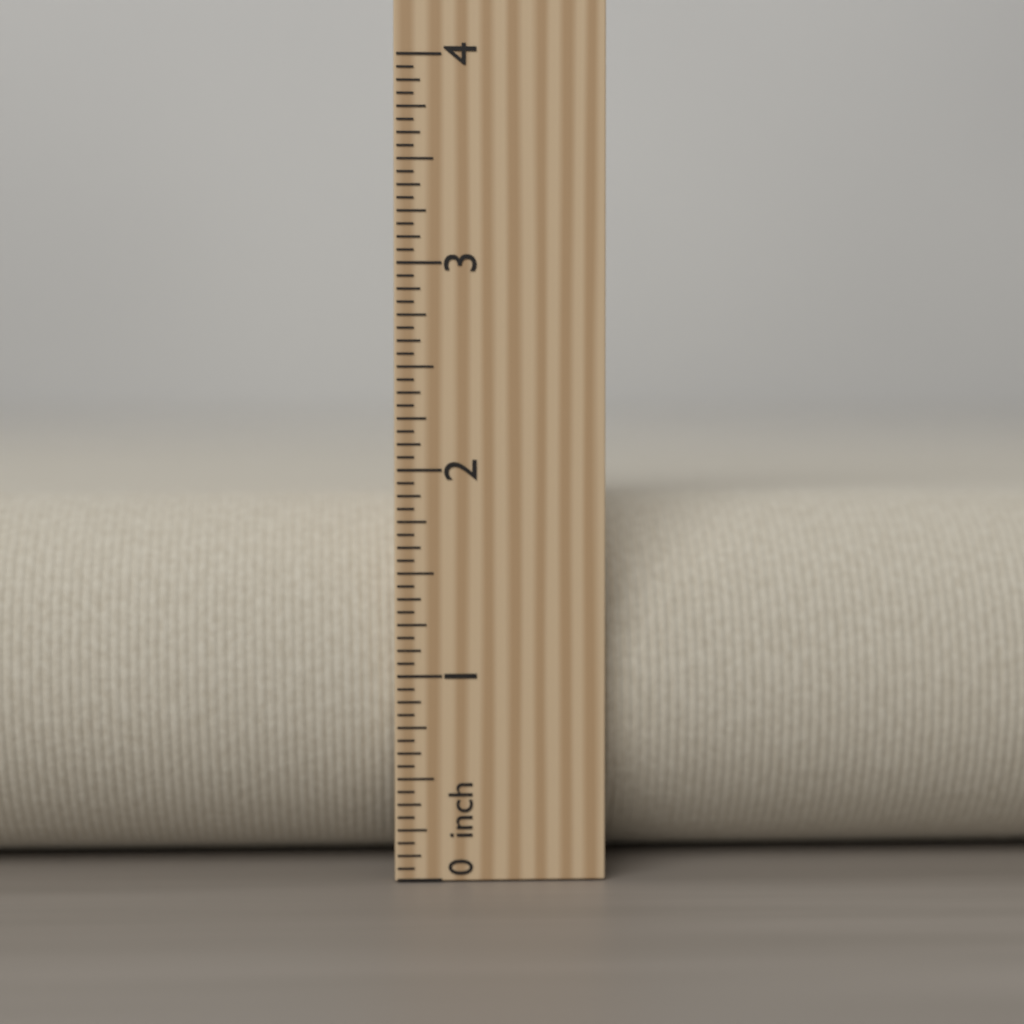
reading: 1.8750 inch
